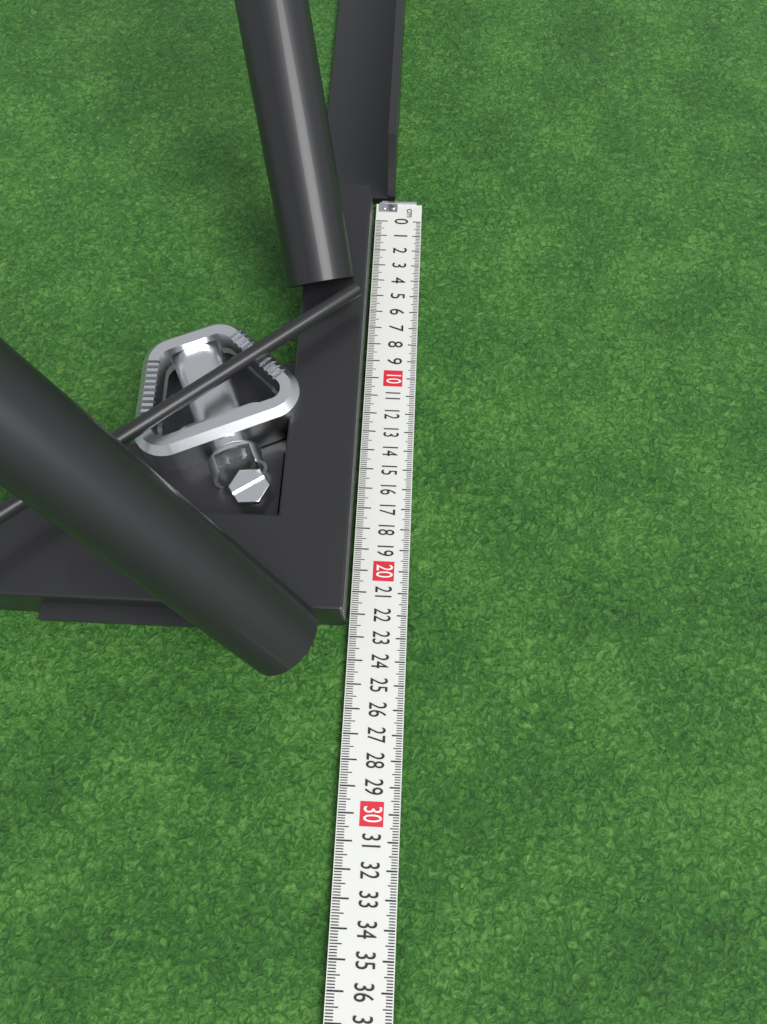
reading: 22.5 cm
